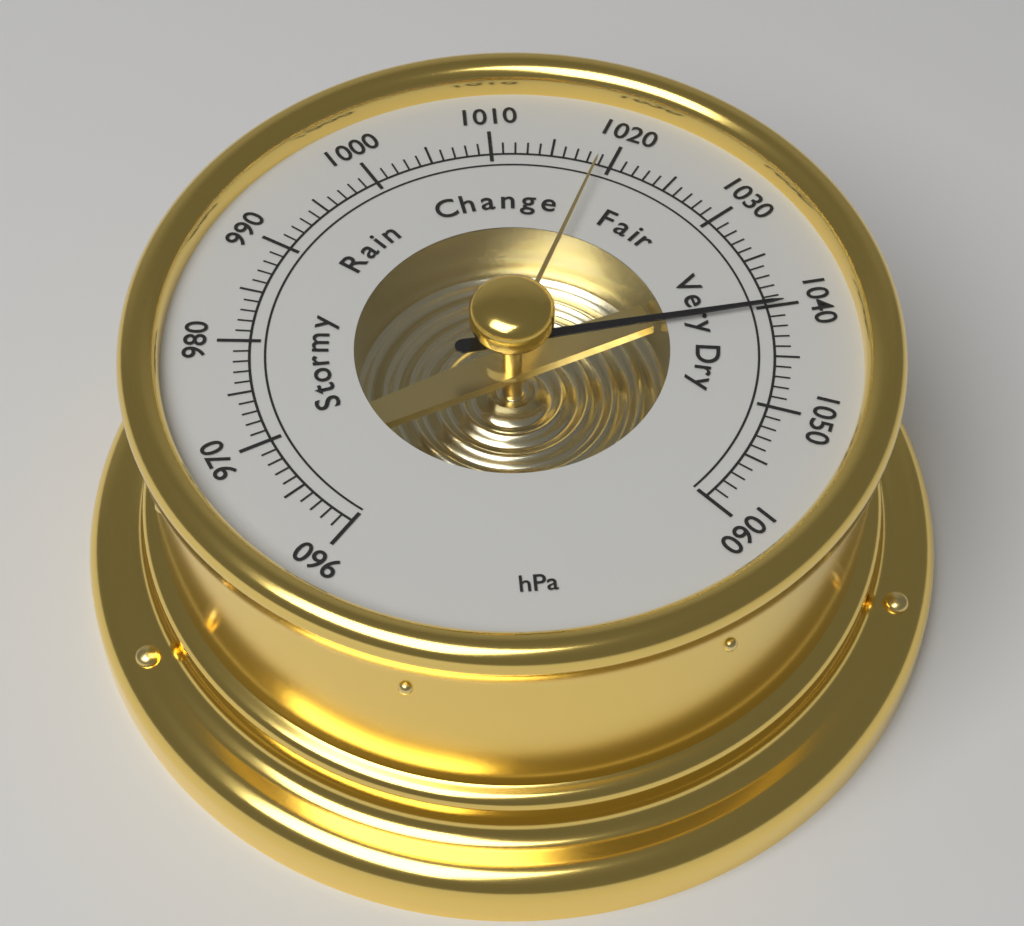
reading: 1040 hPa
